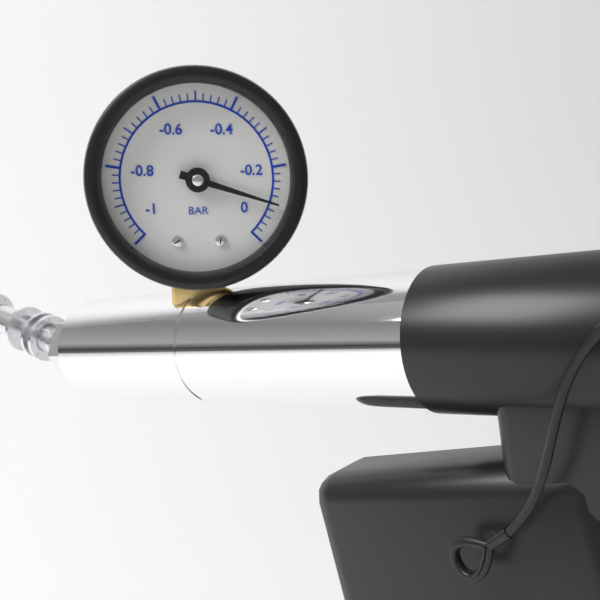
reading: -0.10 bar
